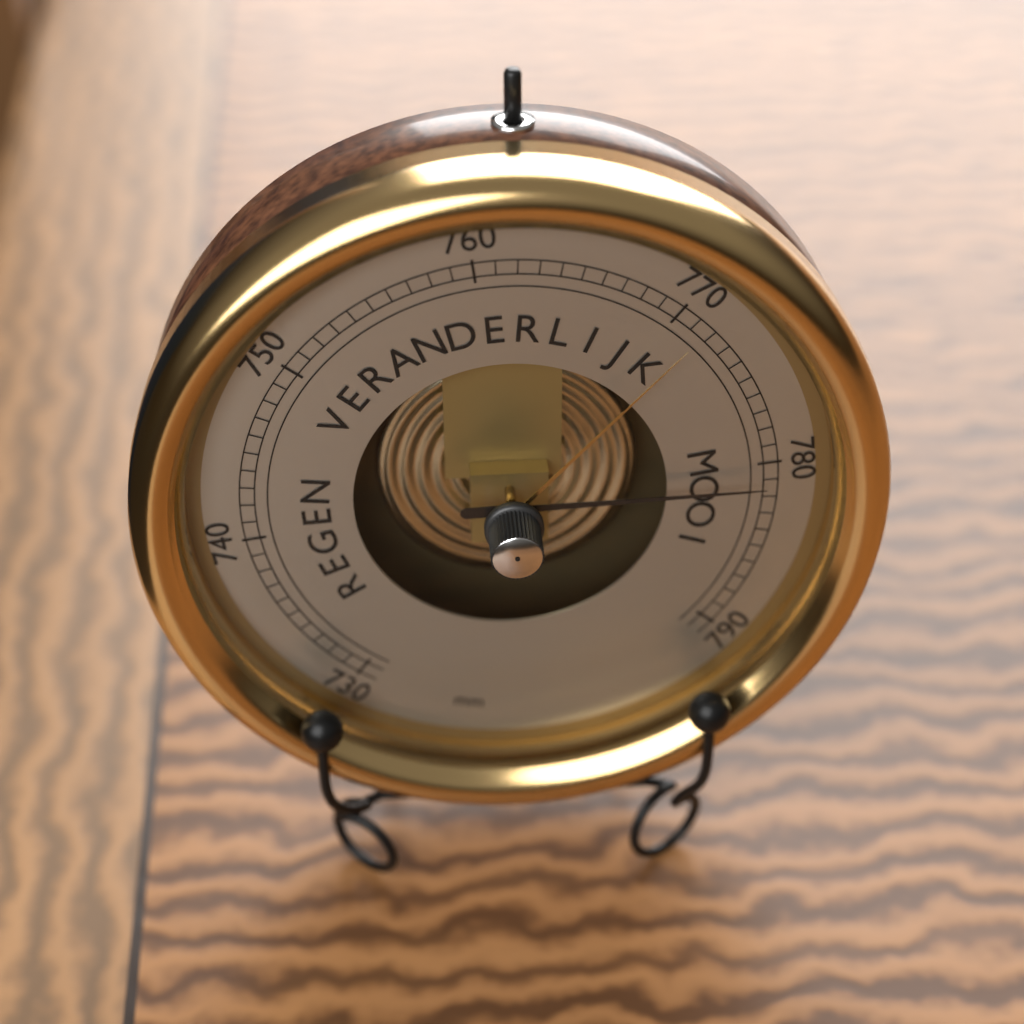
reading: 781 mm
